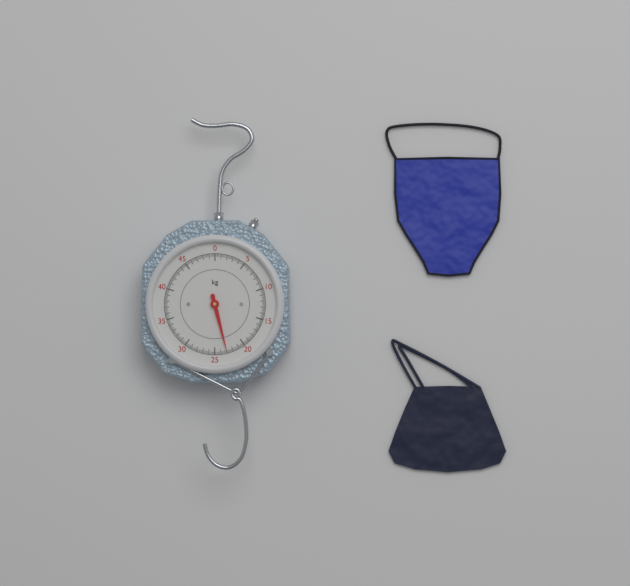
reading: 23.0 kg
